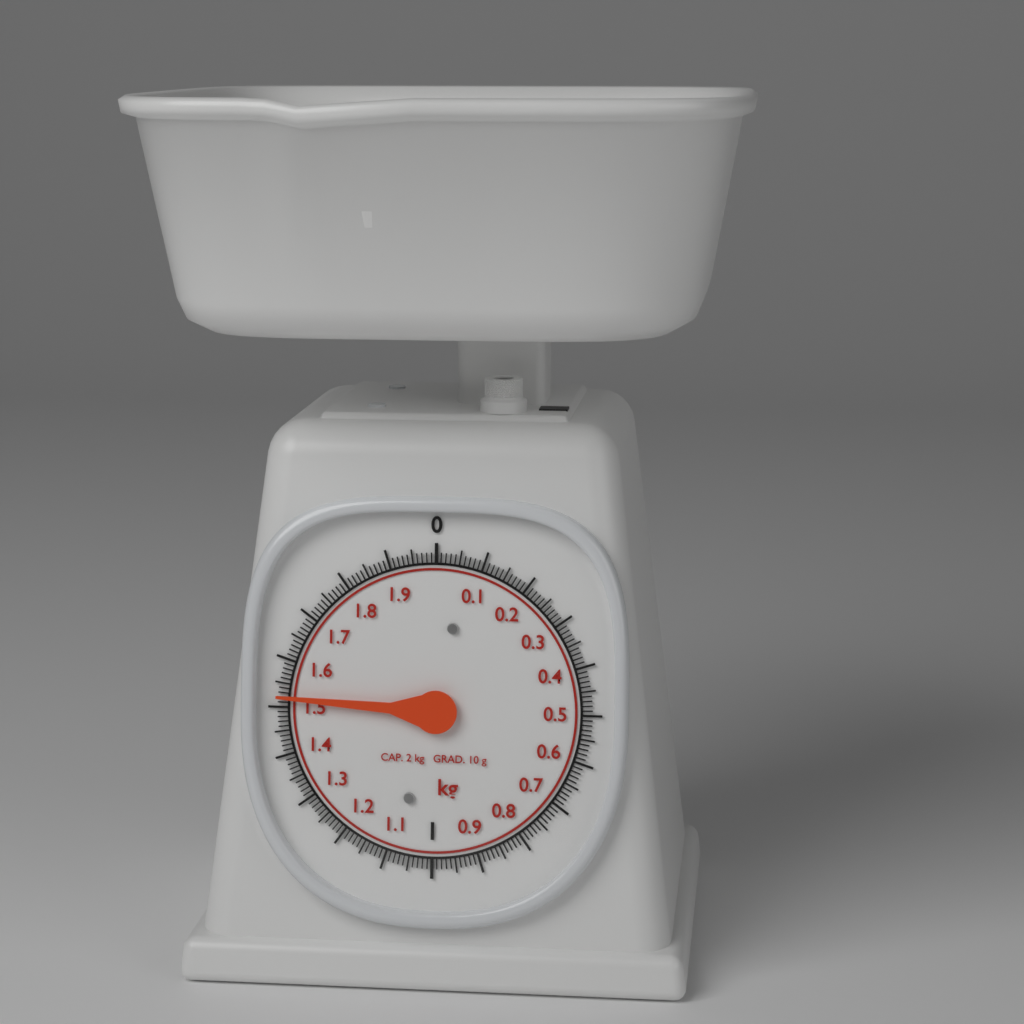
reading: 1.52 kg
